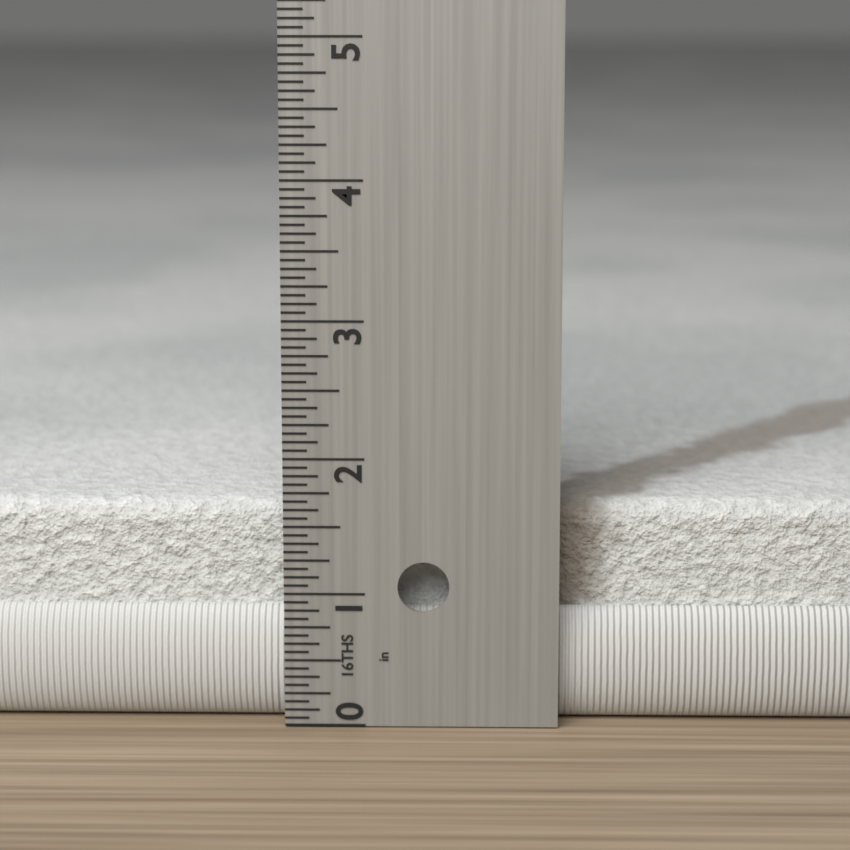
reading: 1.6250 in
